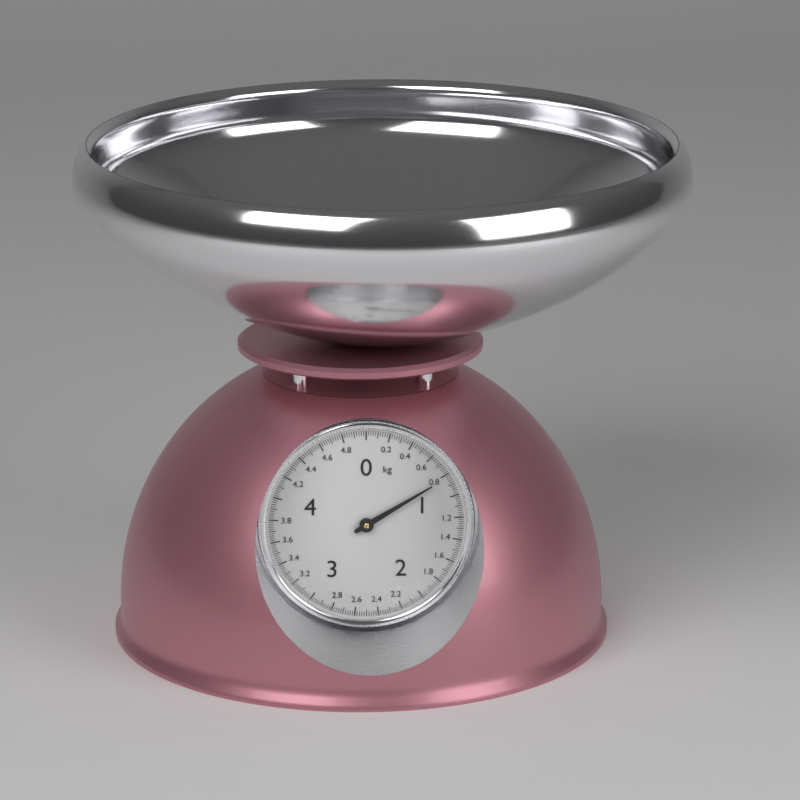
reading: 0.82 kg
